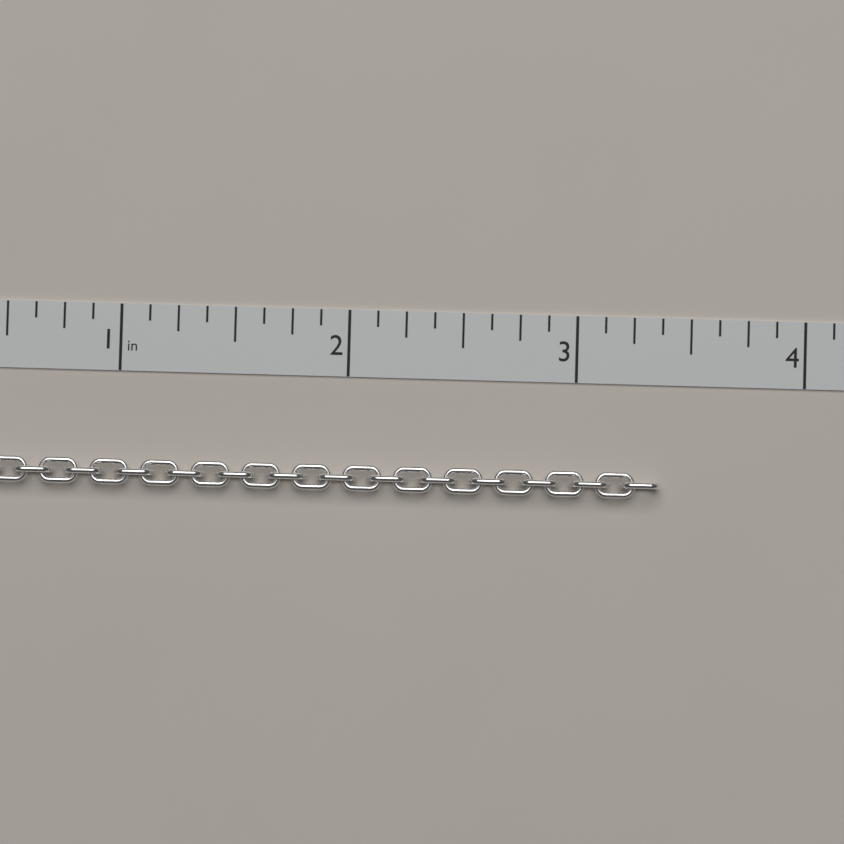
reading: 3.375 in
